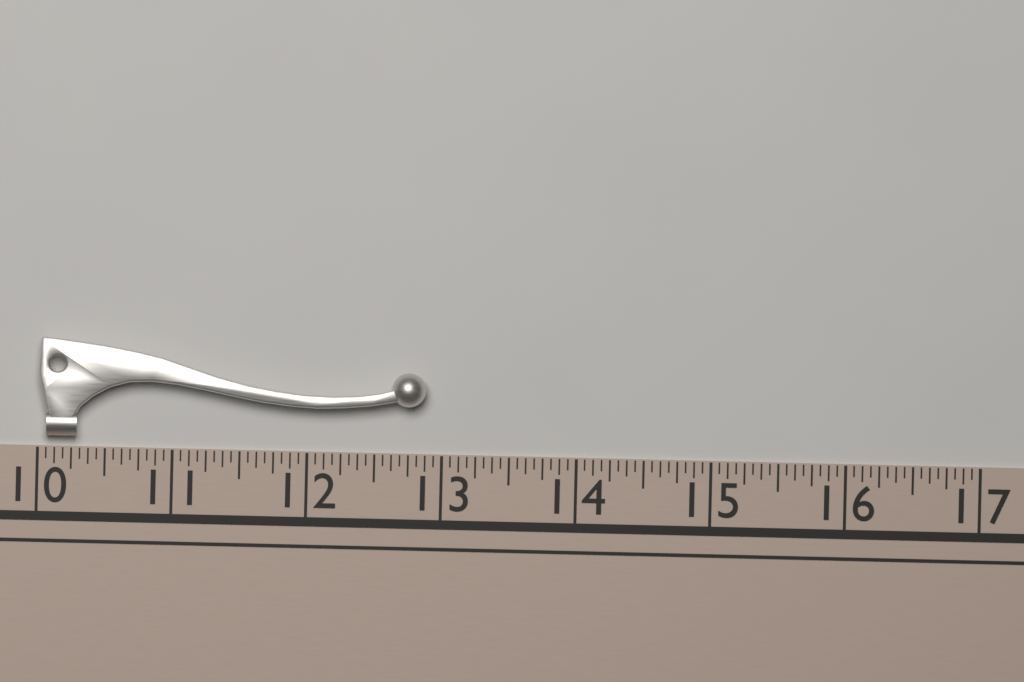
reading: 12.8750 (no unit)
